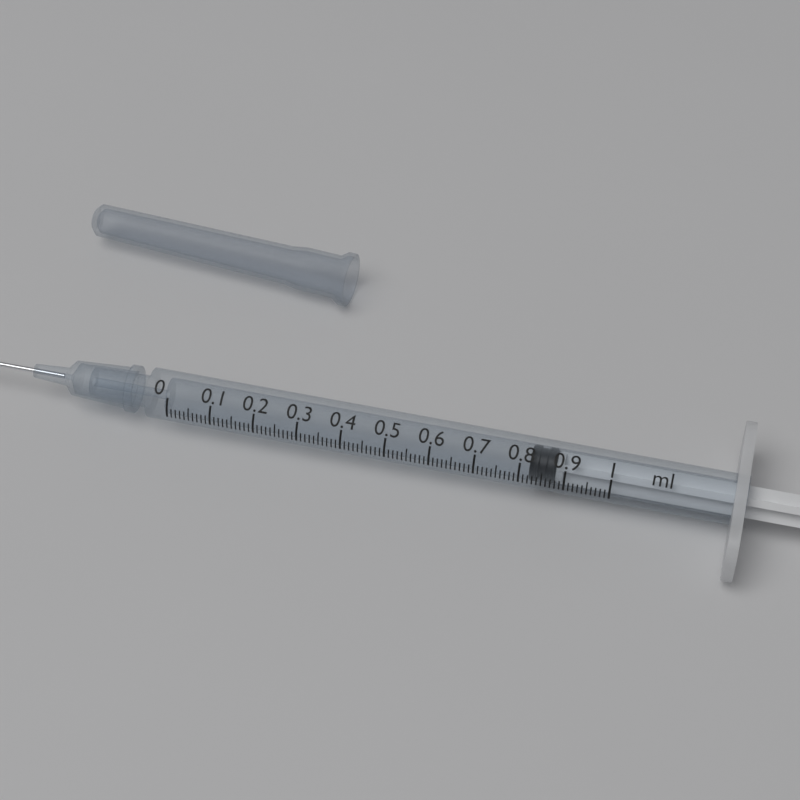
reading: 0.82 ml
